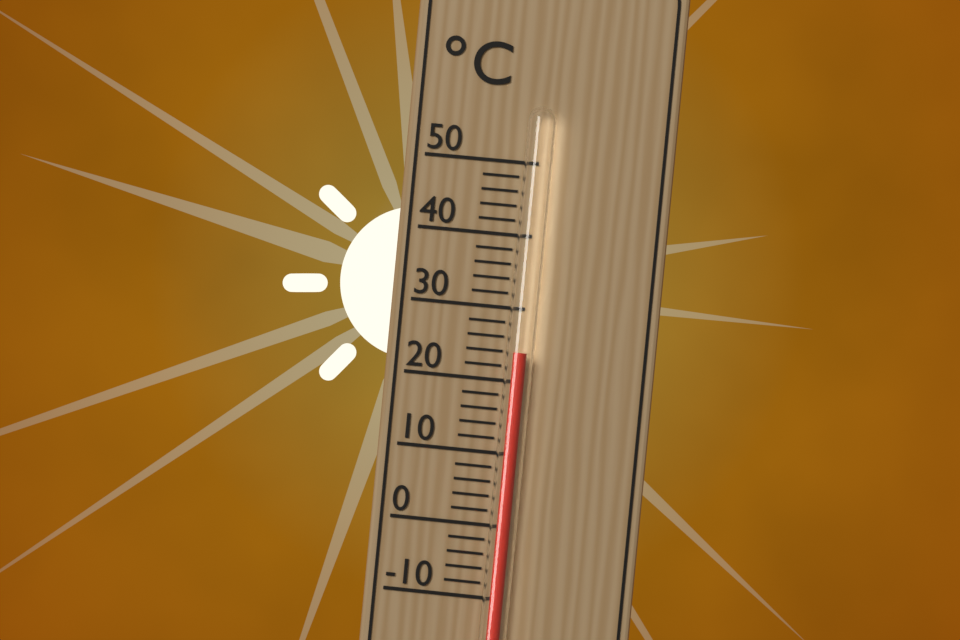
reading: 24 °C
